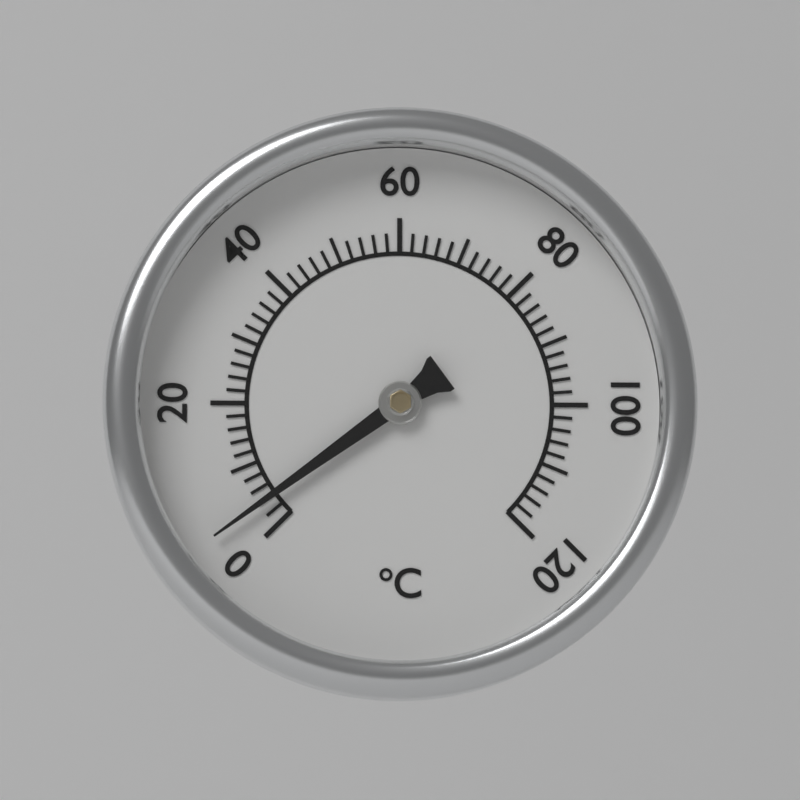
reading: 4 °C
